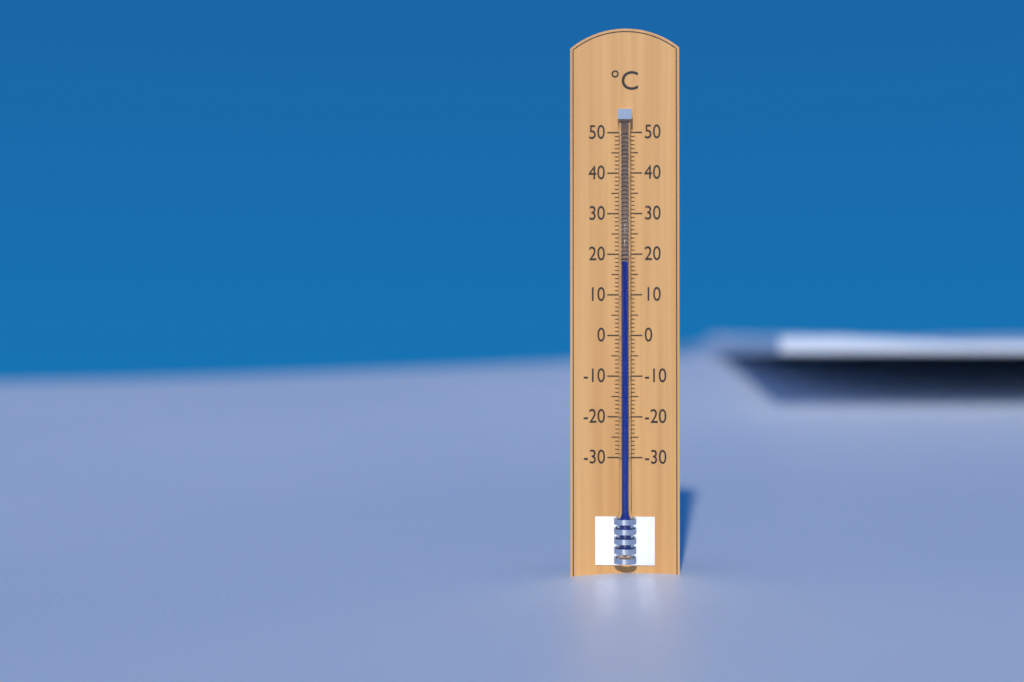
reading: 18 °C
